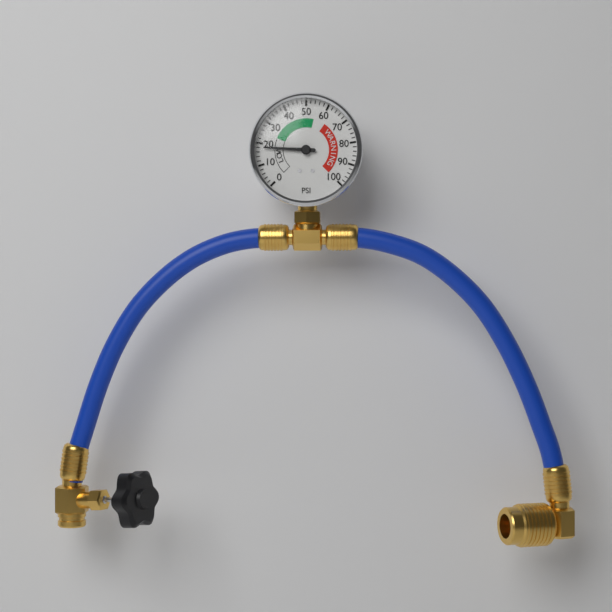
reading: 18 psi
